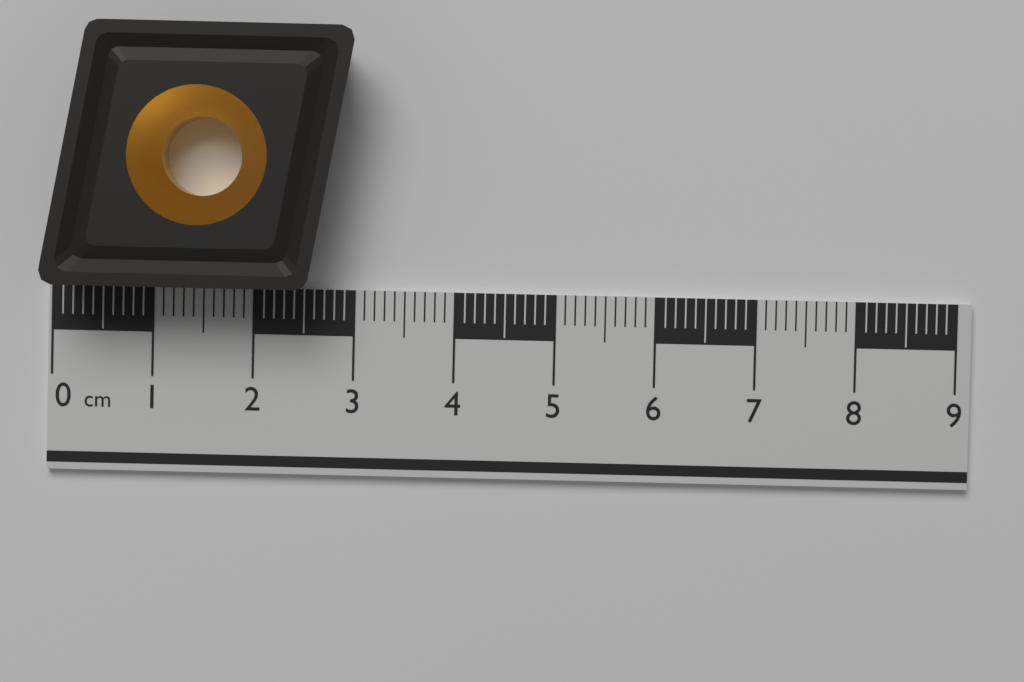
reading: 3.0 cm
